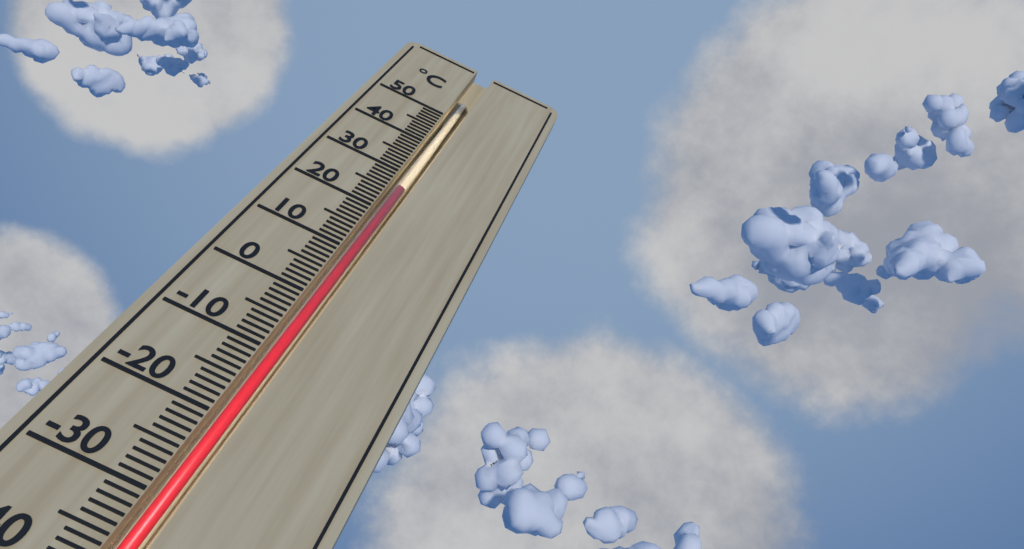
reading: 27 °C
